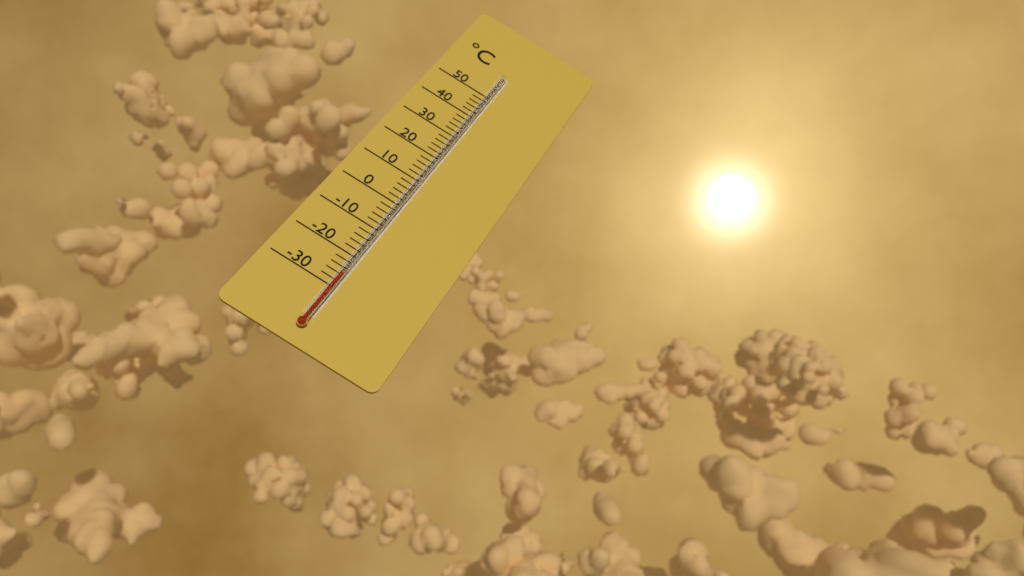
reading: -26 °C
